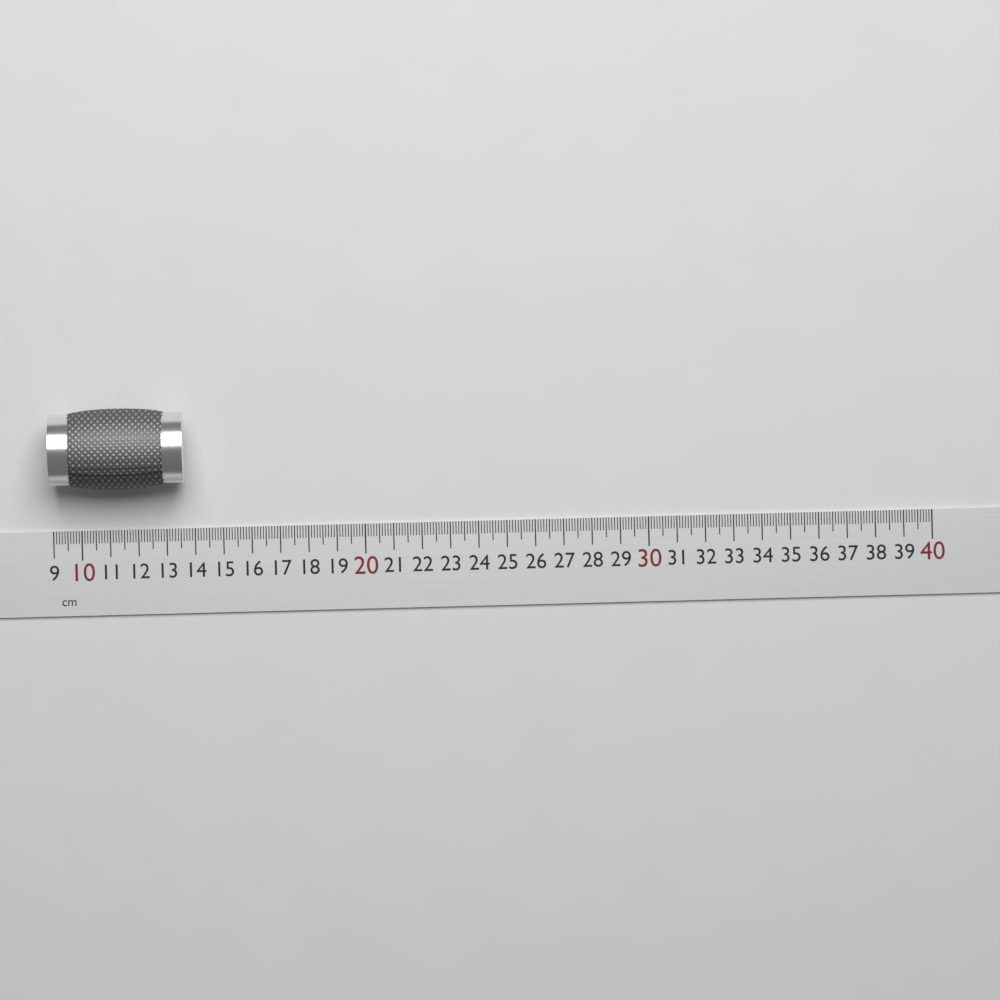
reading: 13.7 cm
